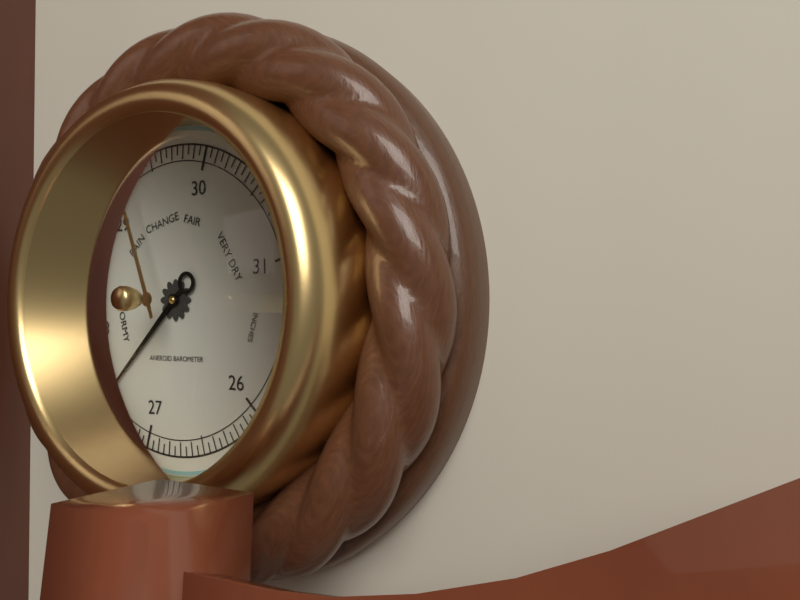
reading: 27.50 inHg
